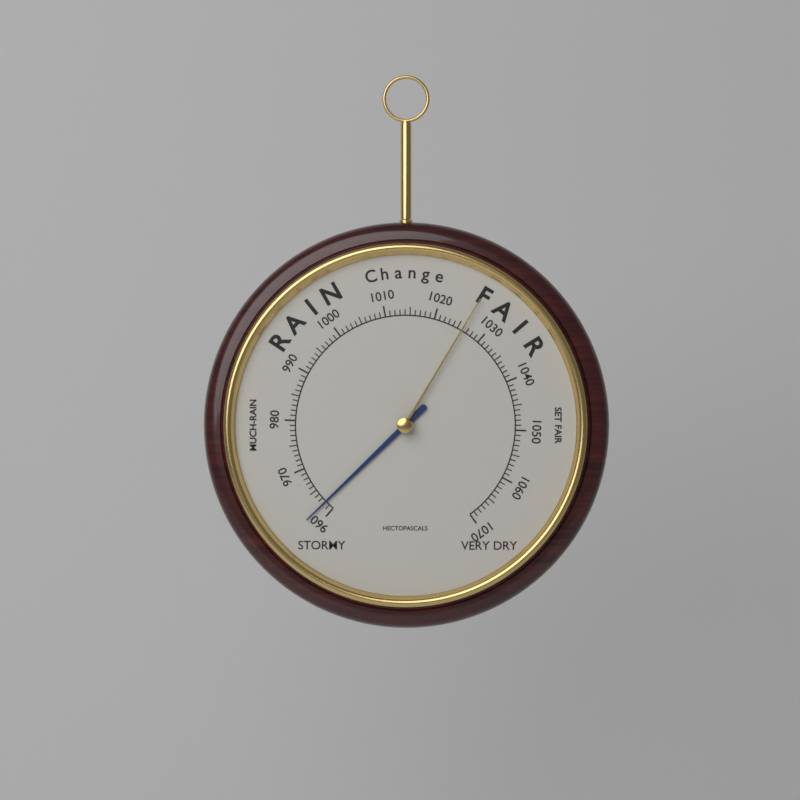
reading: 962 hPa
